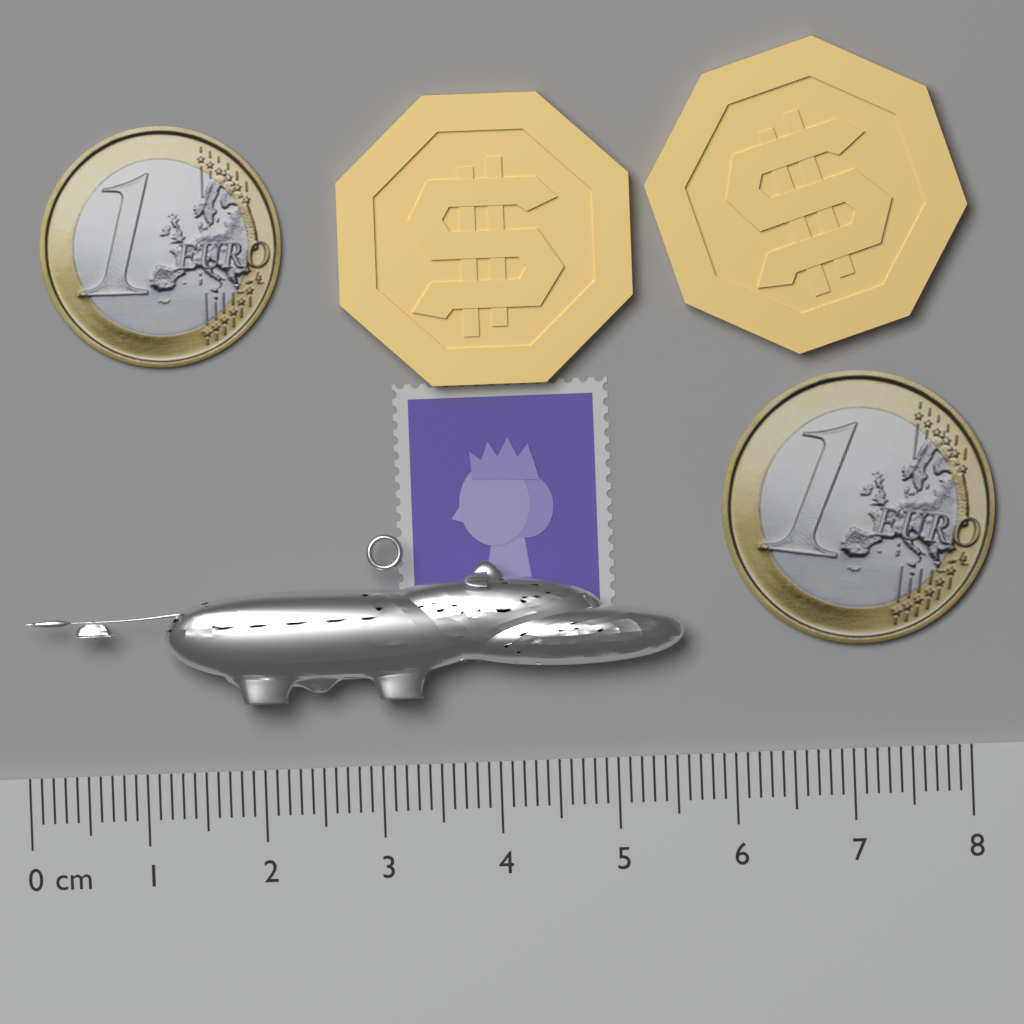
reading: 5.6 cm
